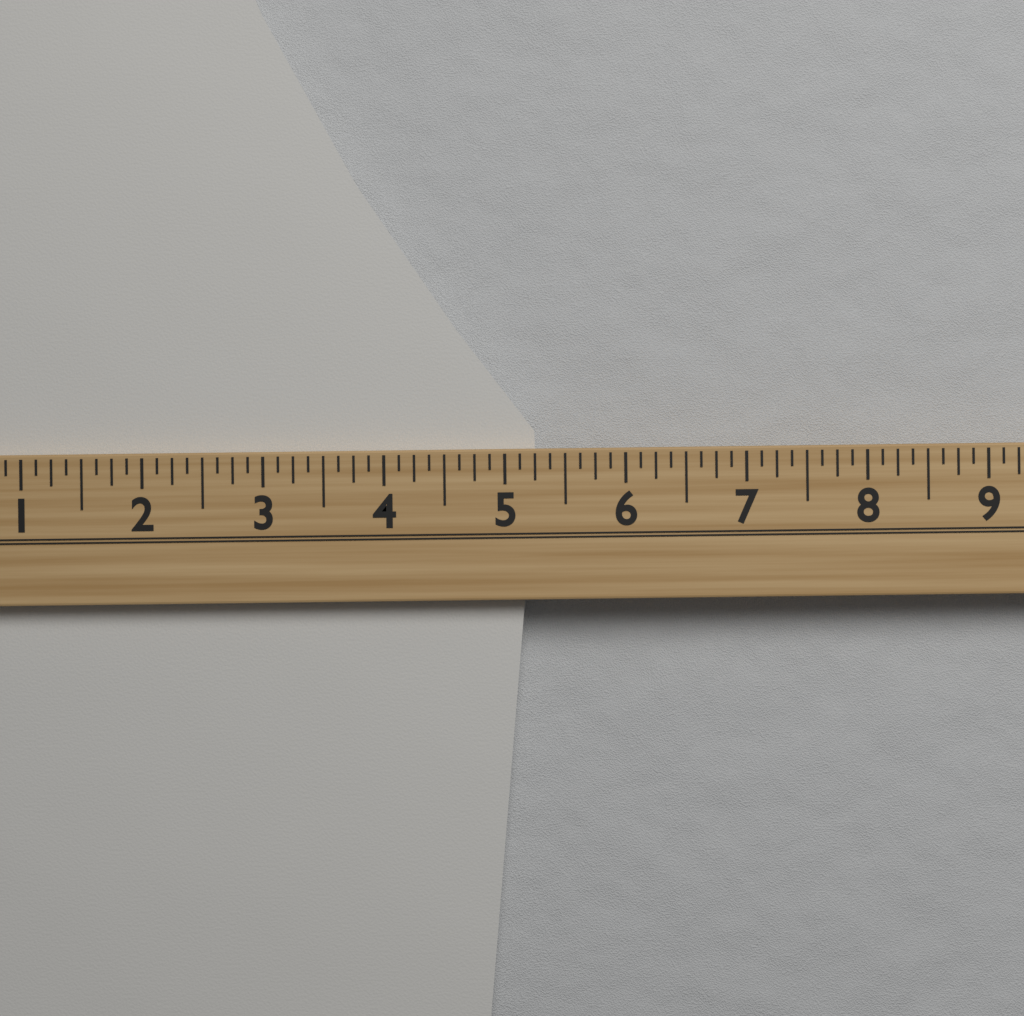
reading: 5.250 (no unit)
